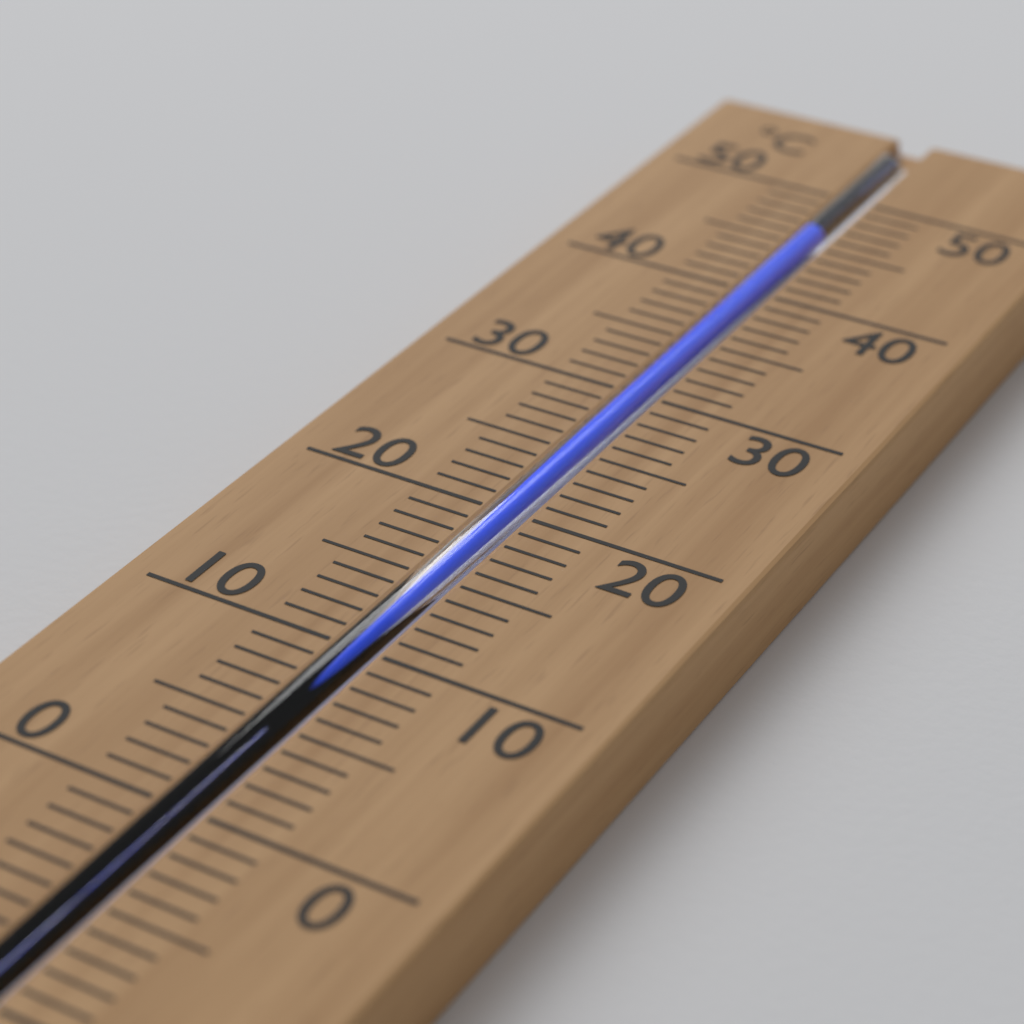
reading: 46 °C
